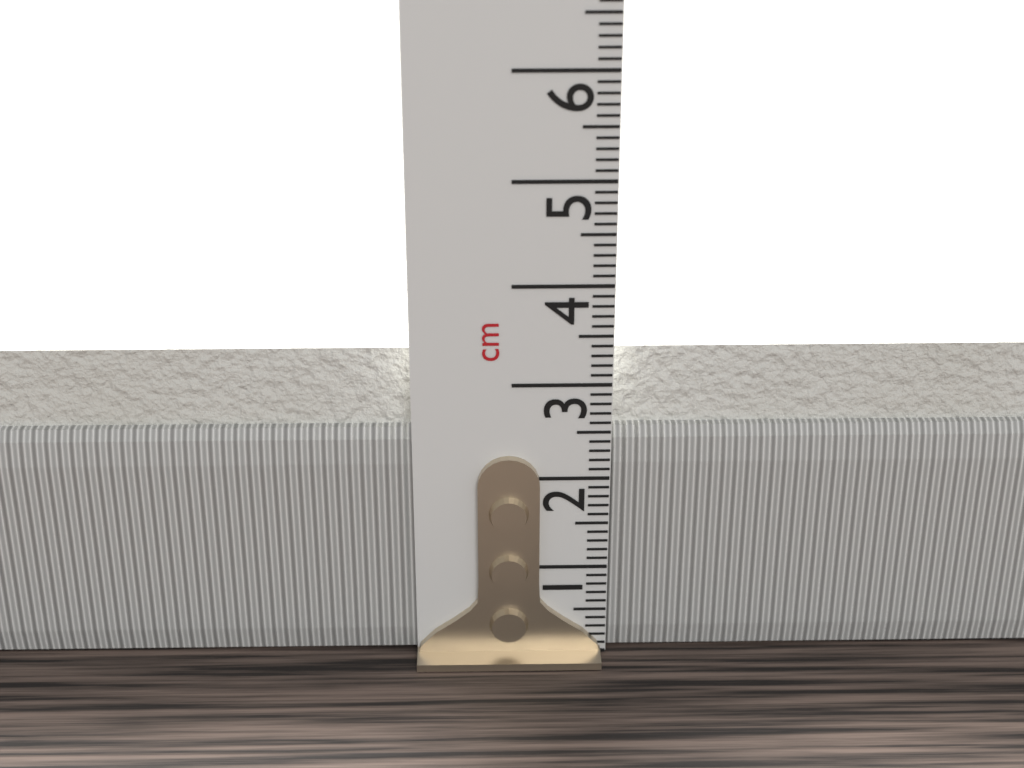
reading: 3.3 cm
